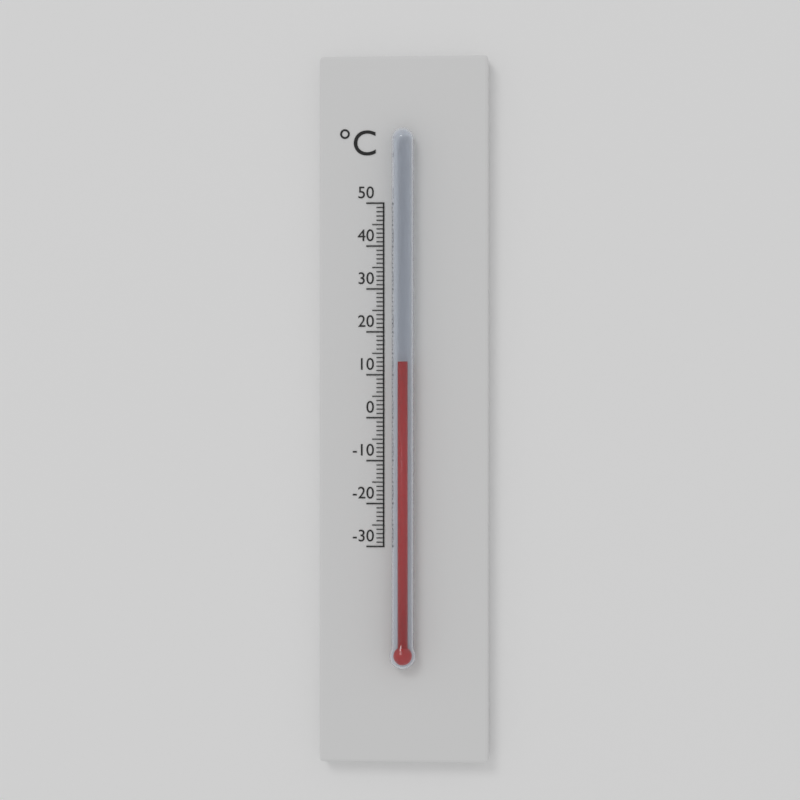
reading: 13 °C
